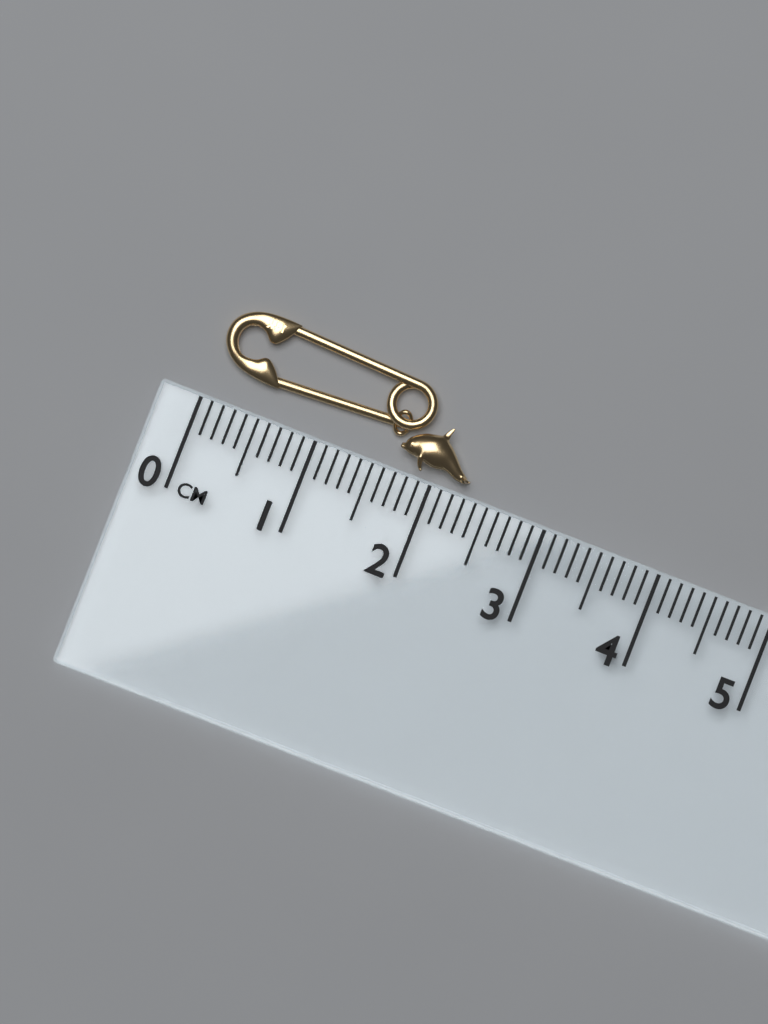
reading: 2.3 cm
